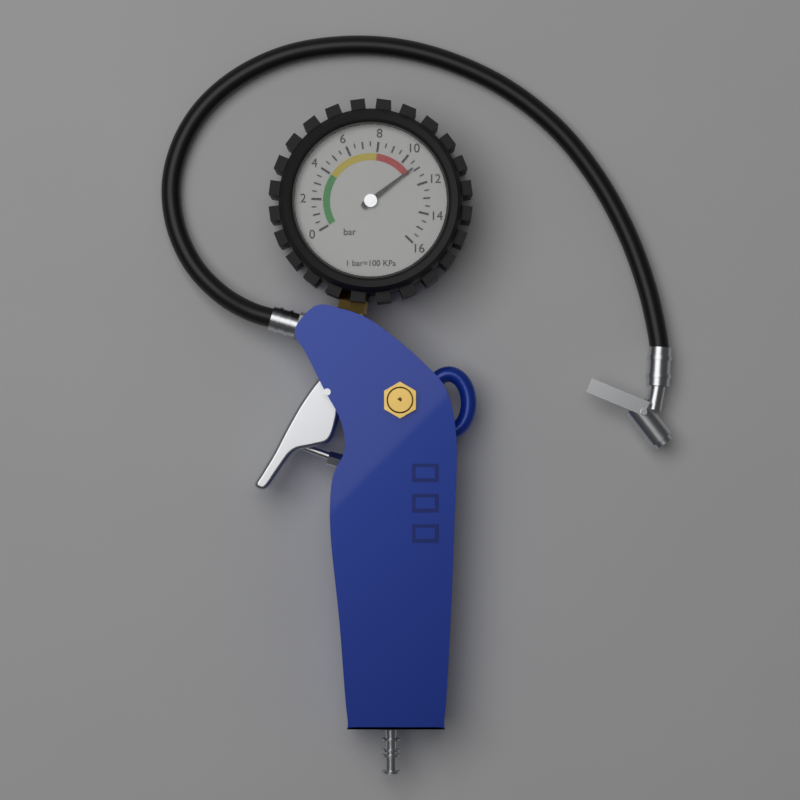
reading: 10.8 bar
